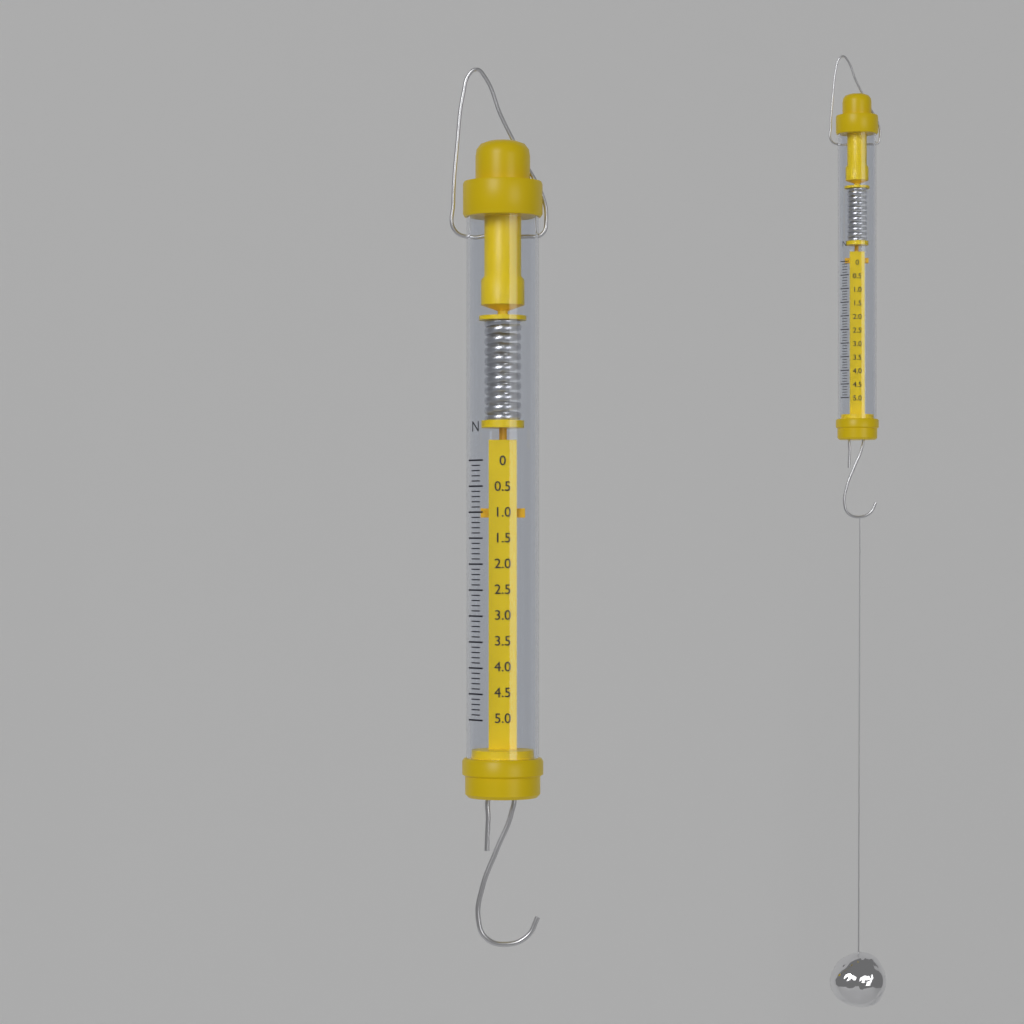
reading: 1.1 N
